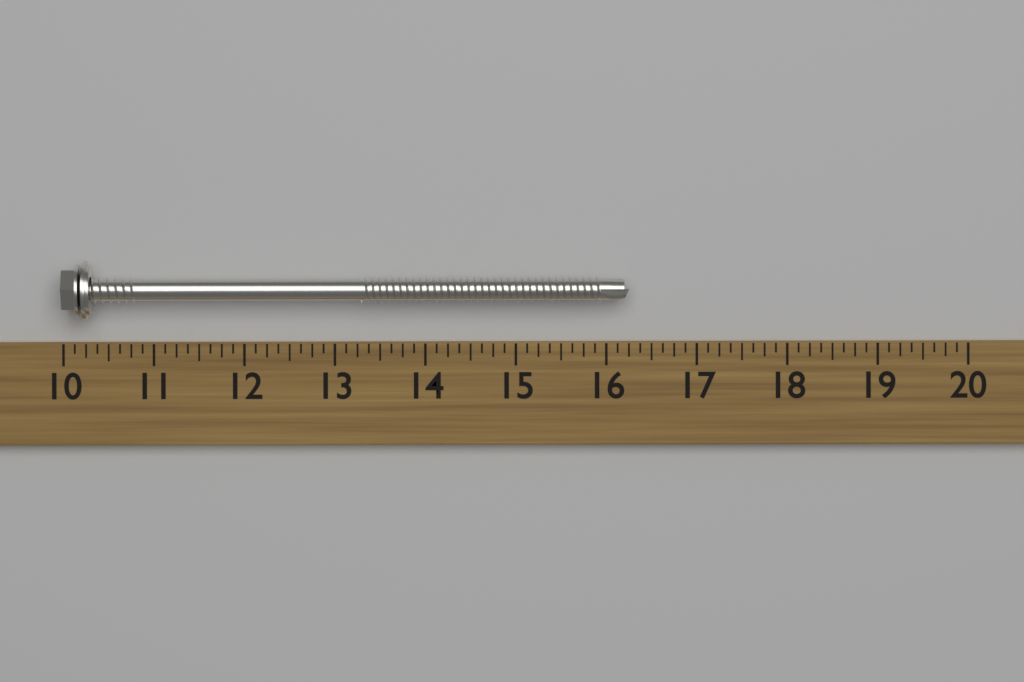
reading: 16.250 (no unit)
